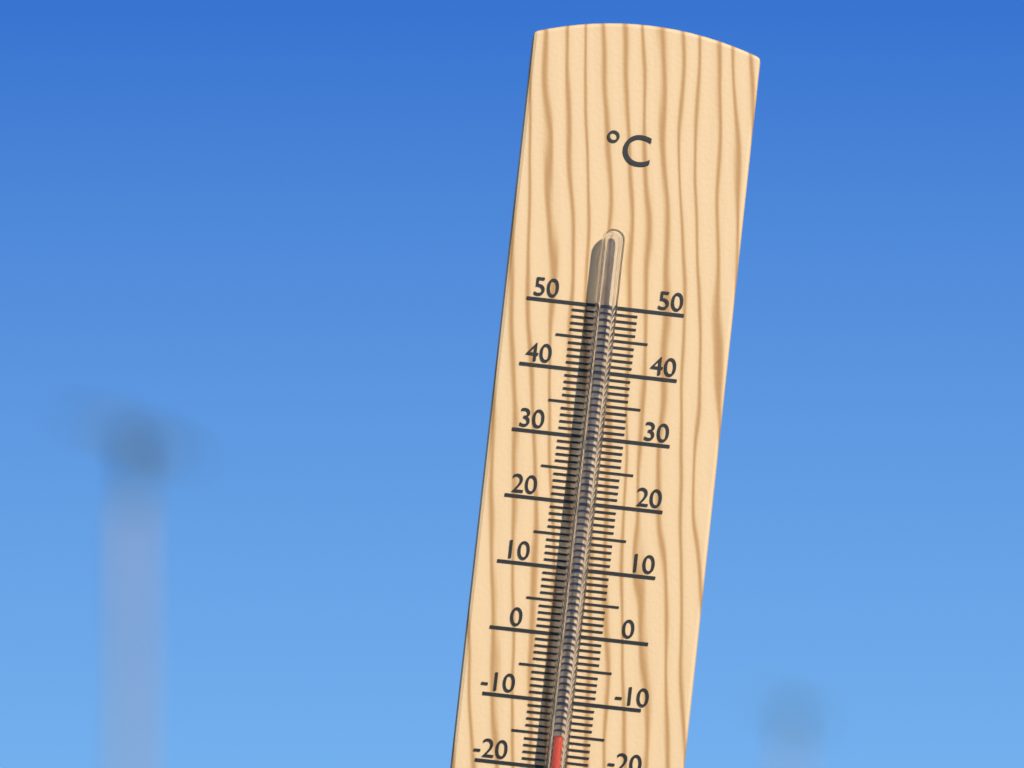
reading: -15 °C
